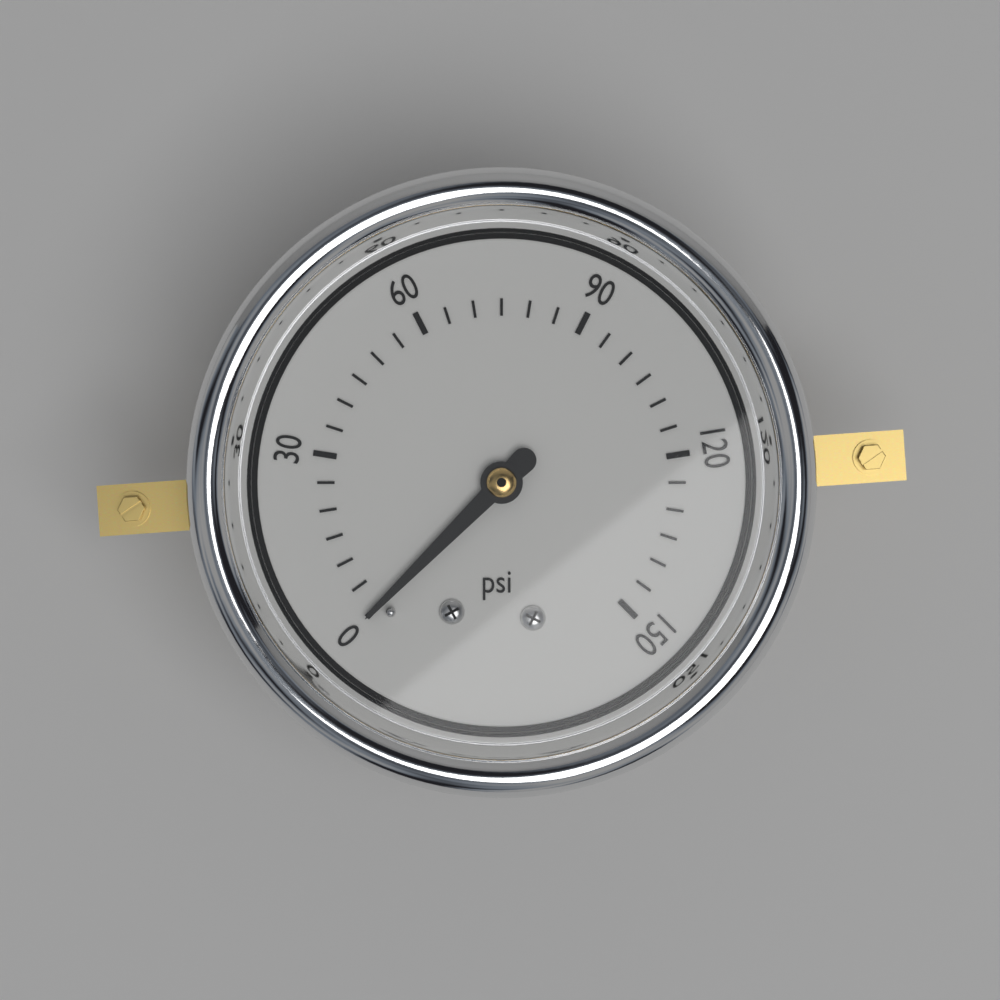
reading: 0 psi
